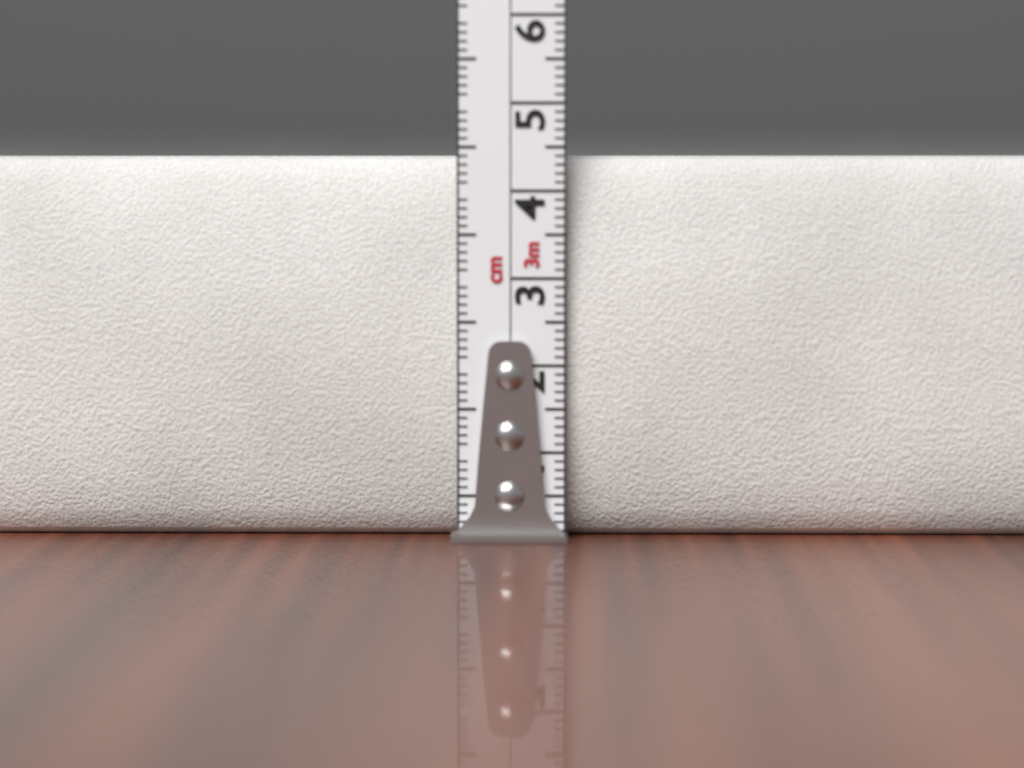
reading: 4.4 cm
